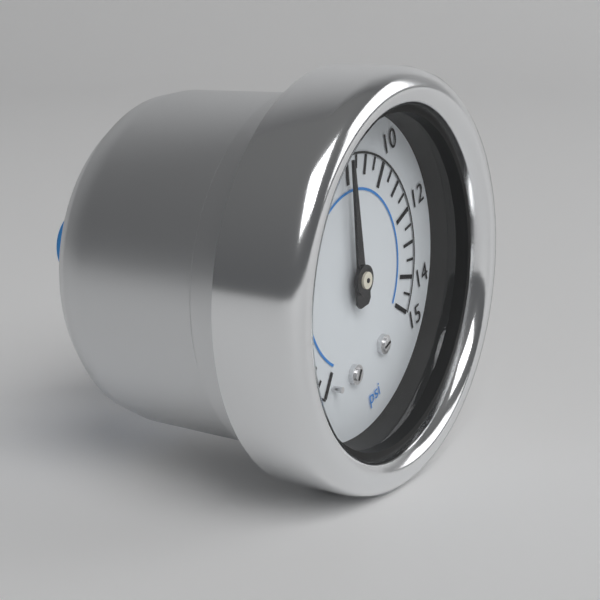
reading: 8.0 psi
